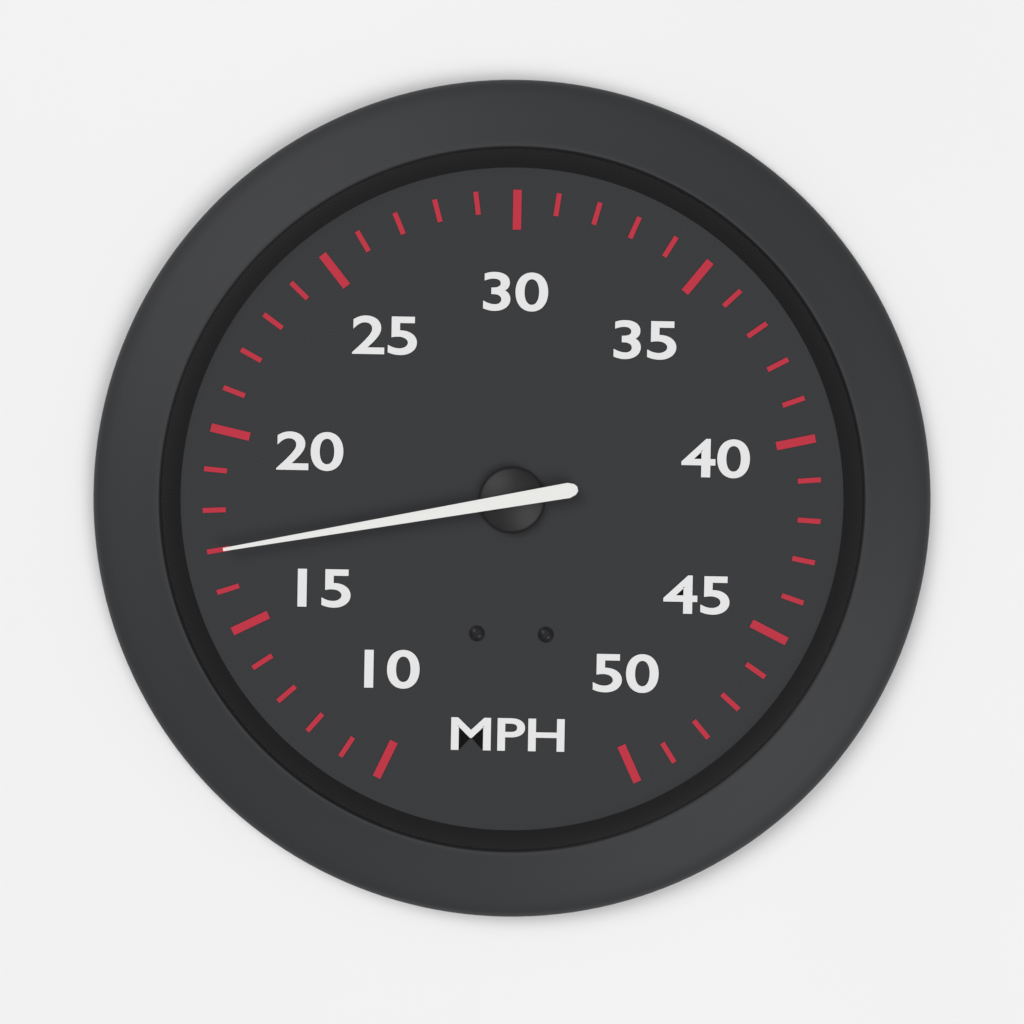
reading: 17 MPH
